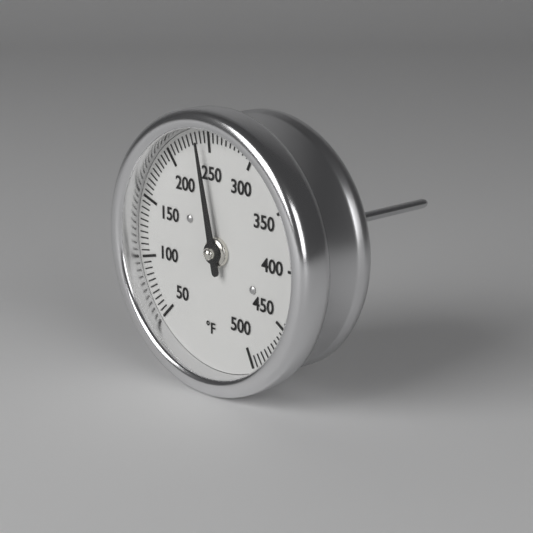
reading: 240 °F
